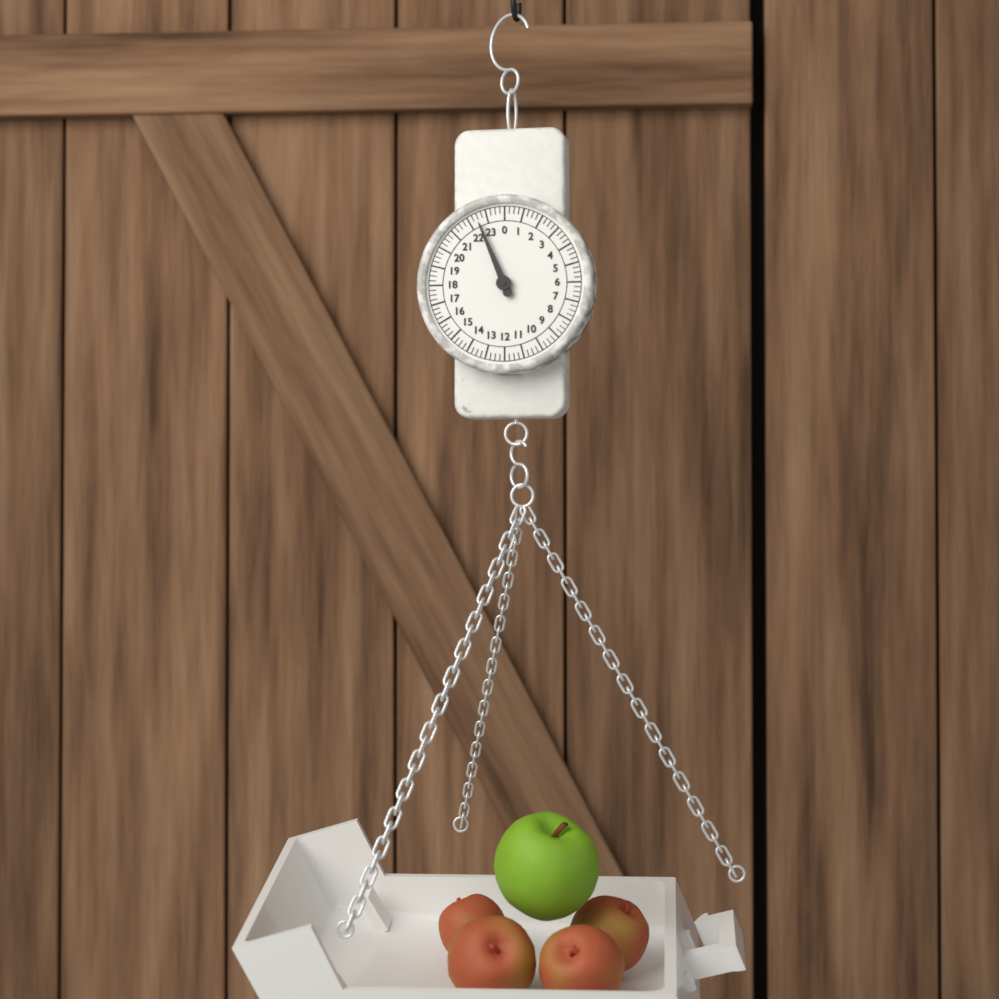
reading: 22.50 (no unit)
